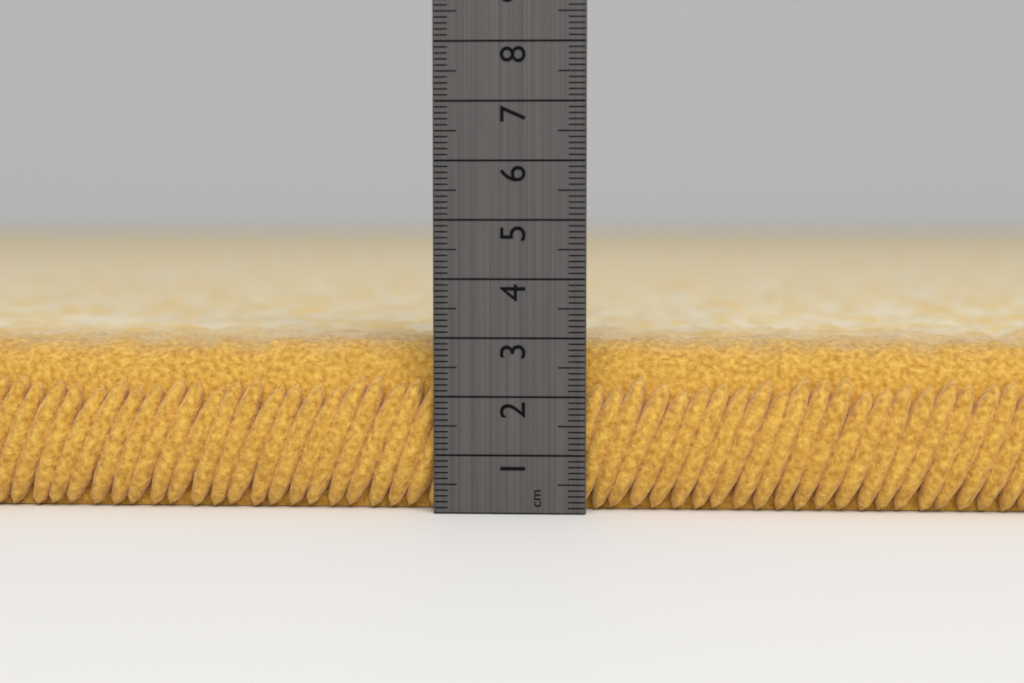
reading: 2.9 cm
